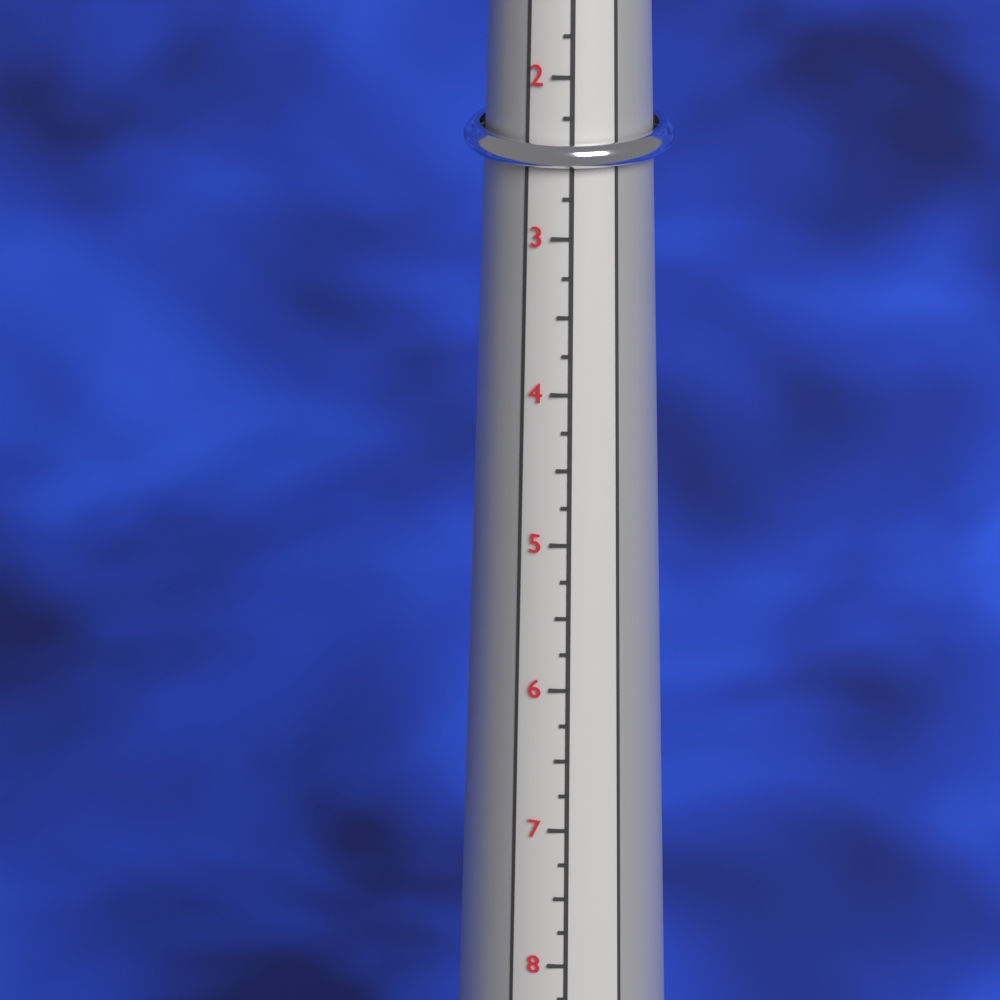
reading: 2.75 (no unit)
